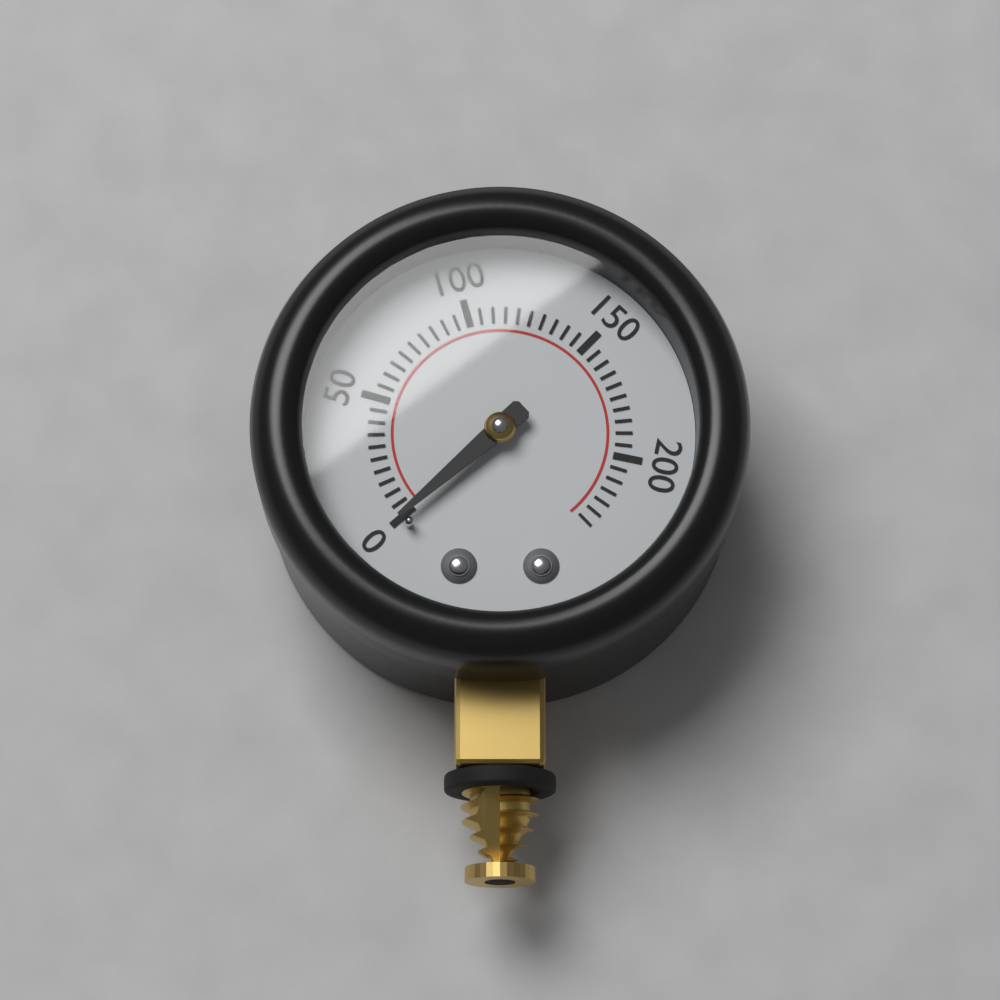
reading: 0 (no unit)
